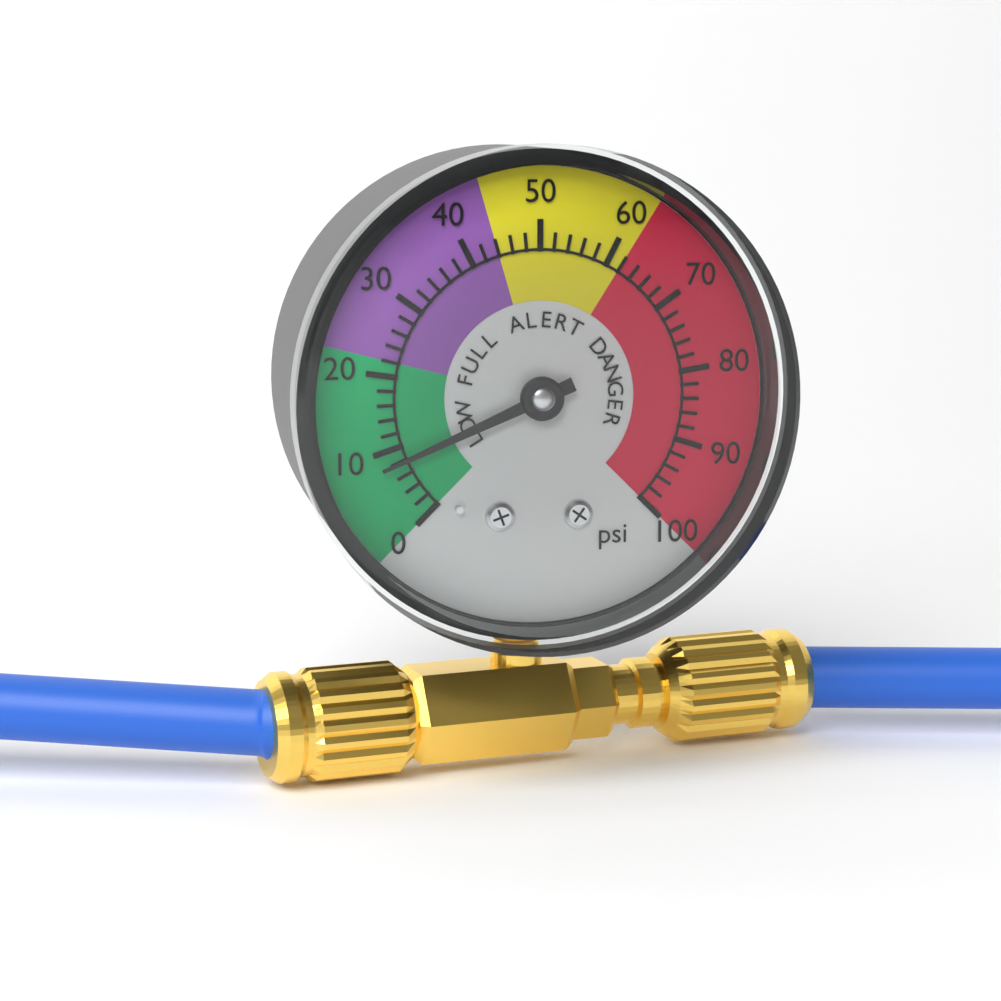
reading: 8 psi
